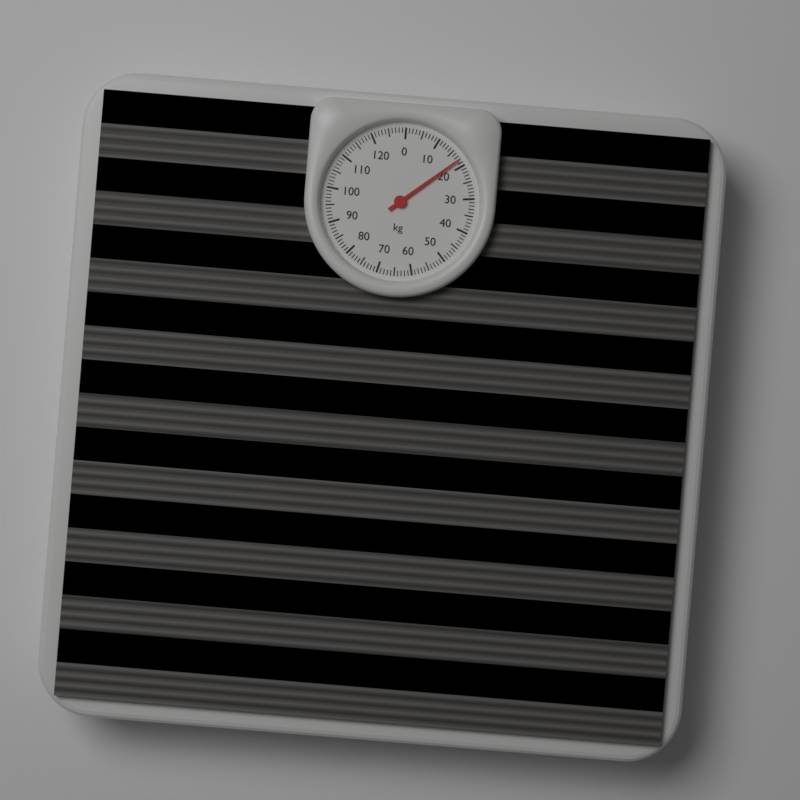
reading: 18 kg
